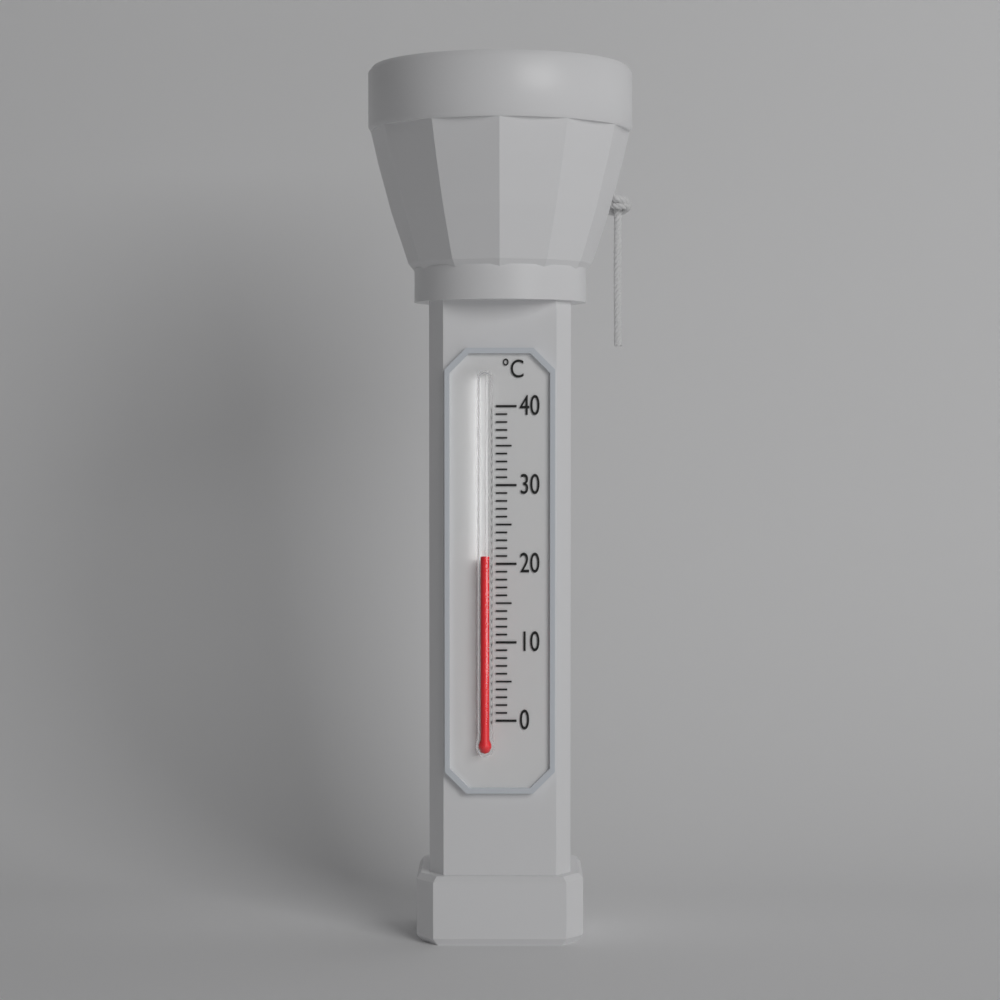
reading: 21 °C
